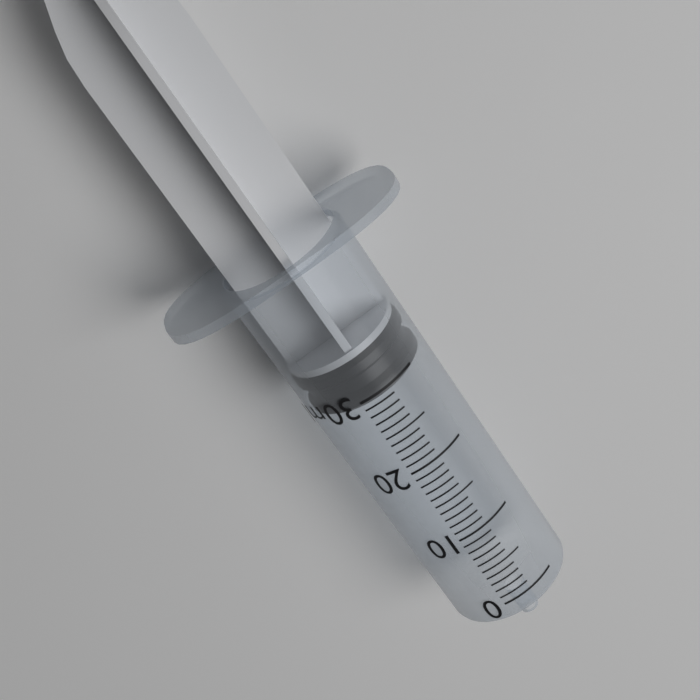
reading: 29 ml
